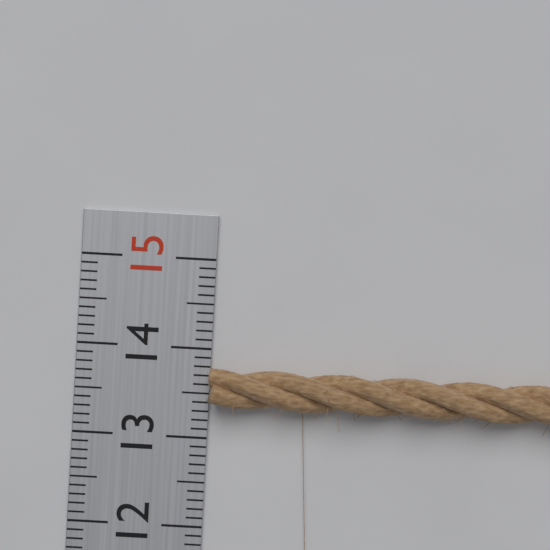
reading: 13.8 (no unit)
